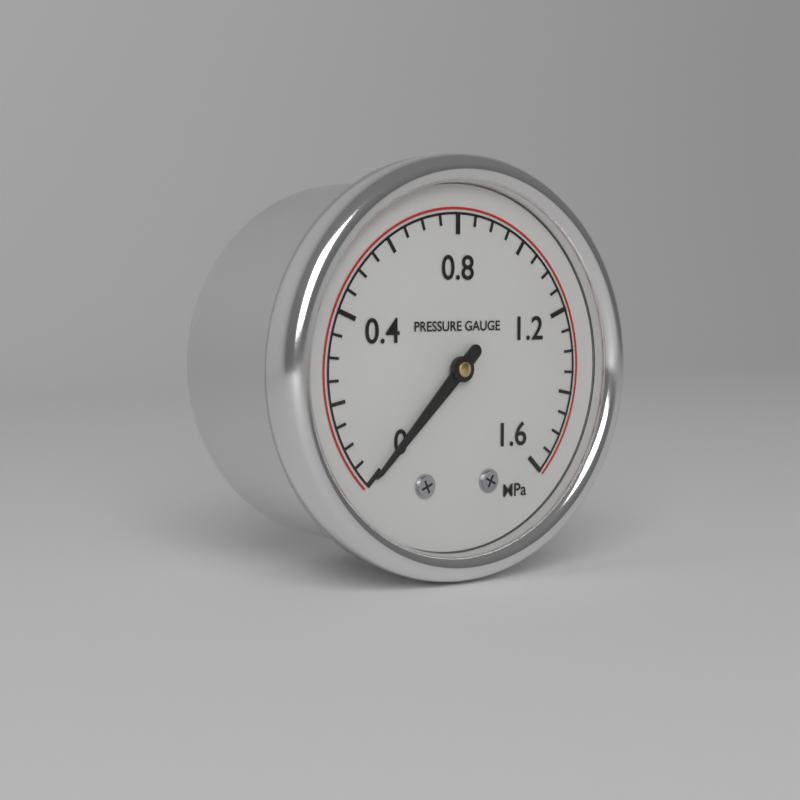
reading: 0.00 MPa
